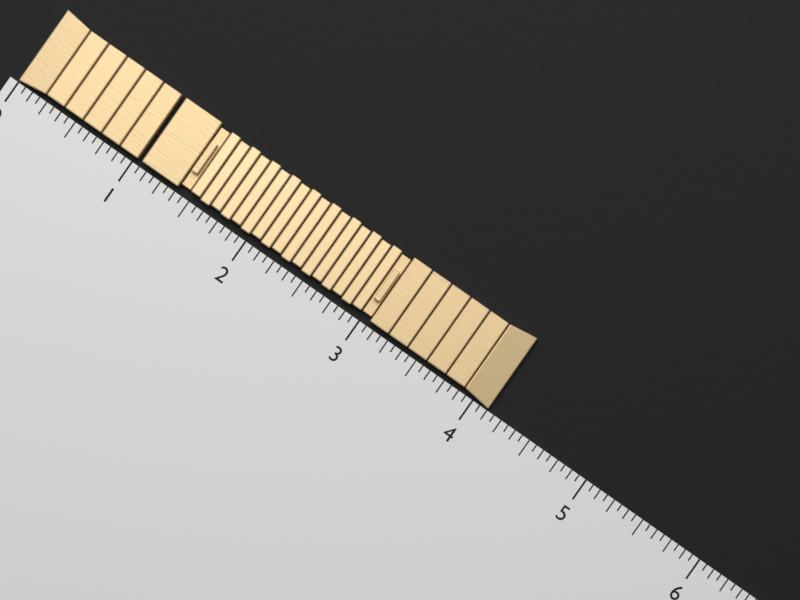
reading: 4.1250 (no unit)
